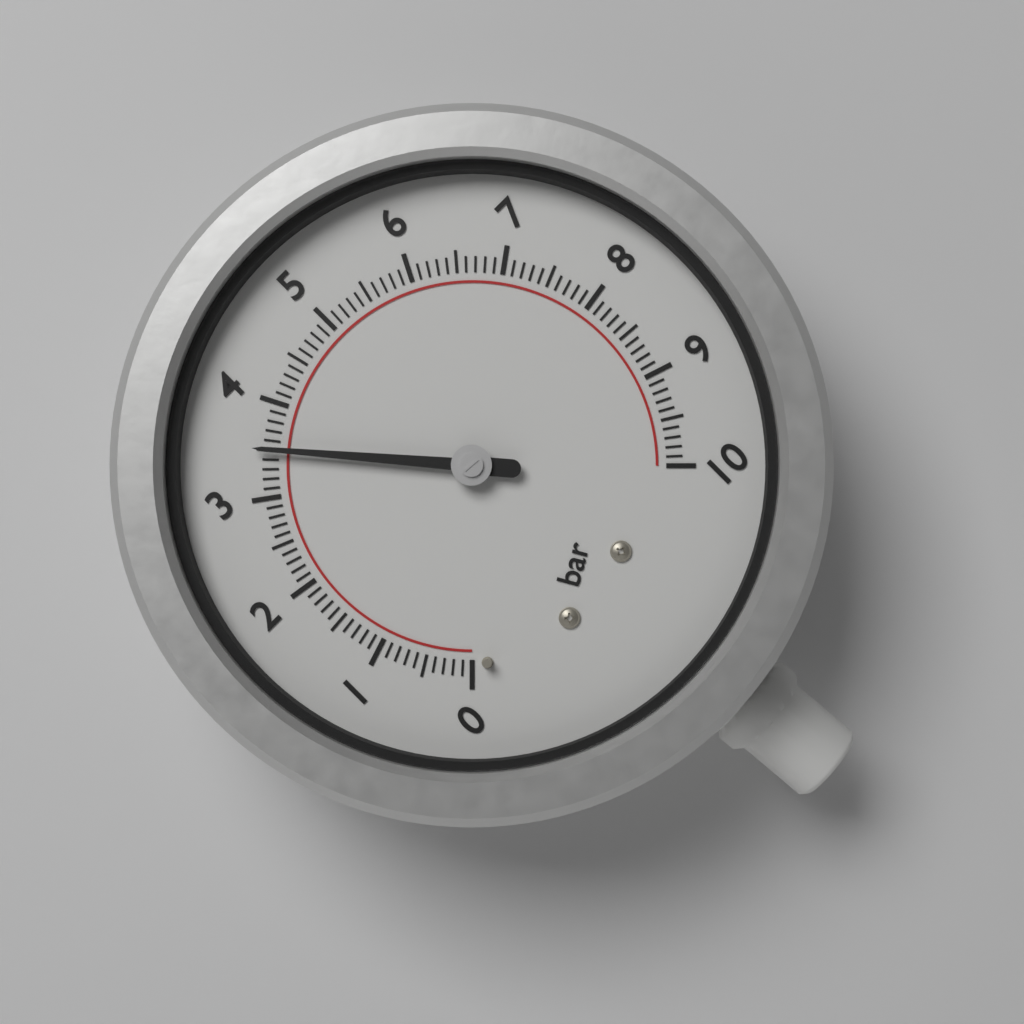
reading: 3.5 bar
